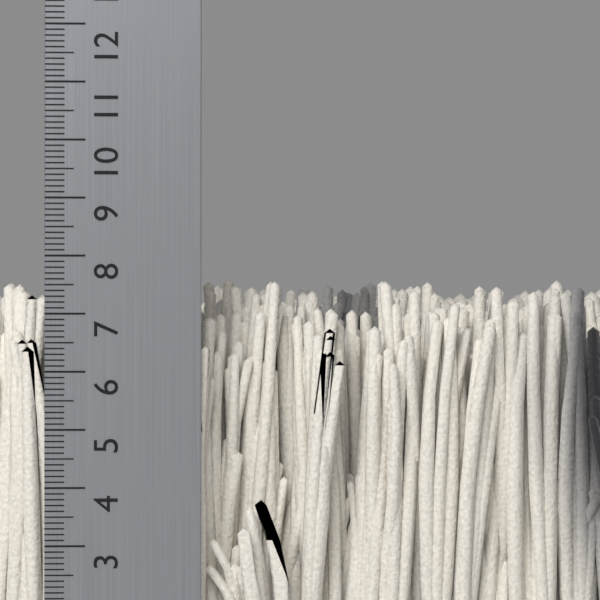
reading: 7.7 cm
